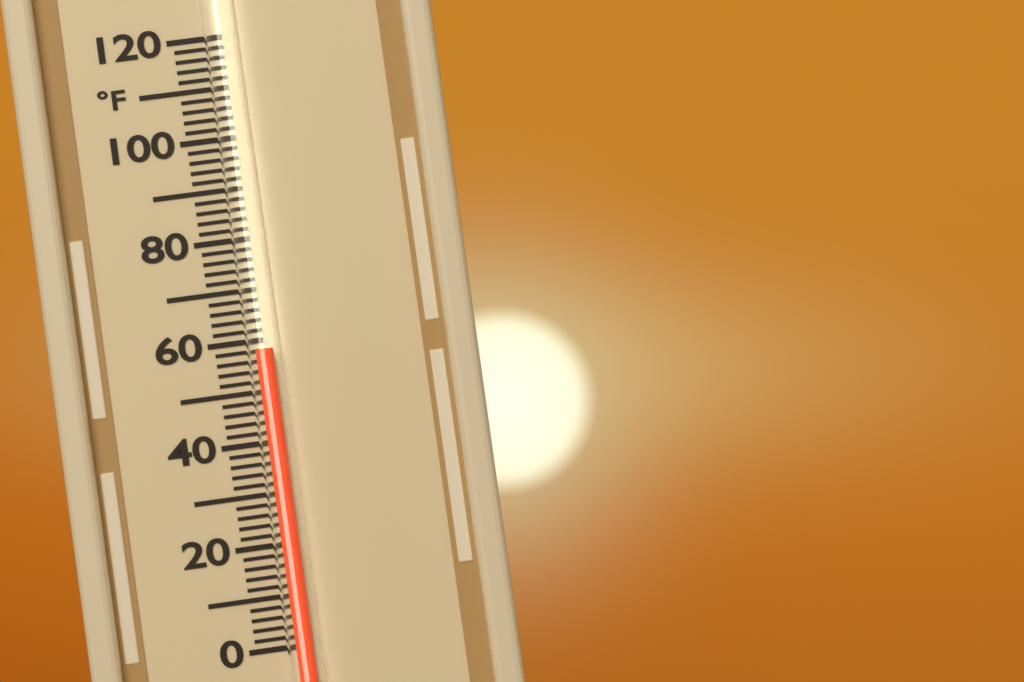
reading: 58 °F
